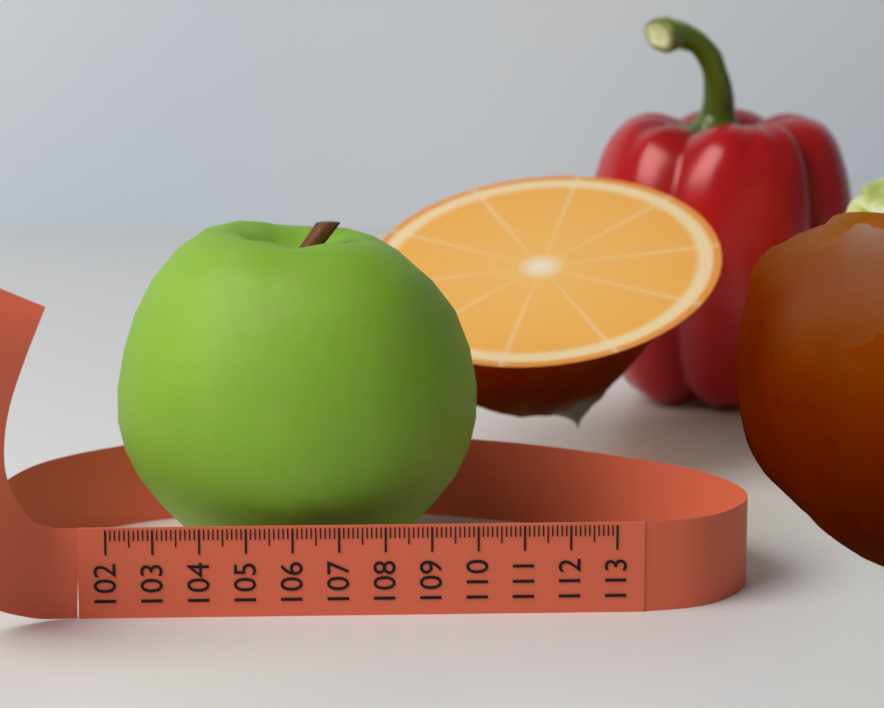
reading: 110.2 (no unit)
